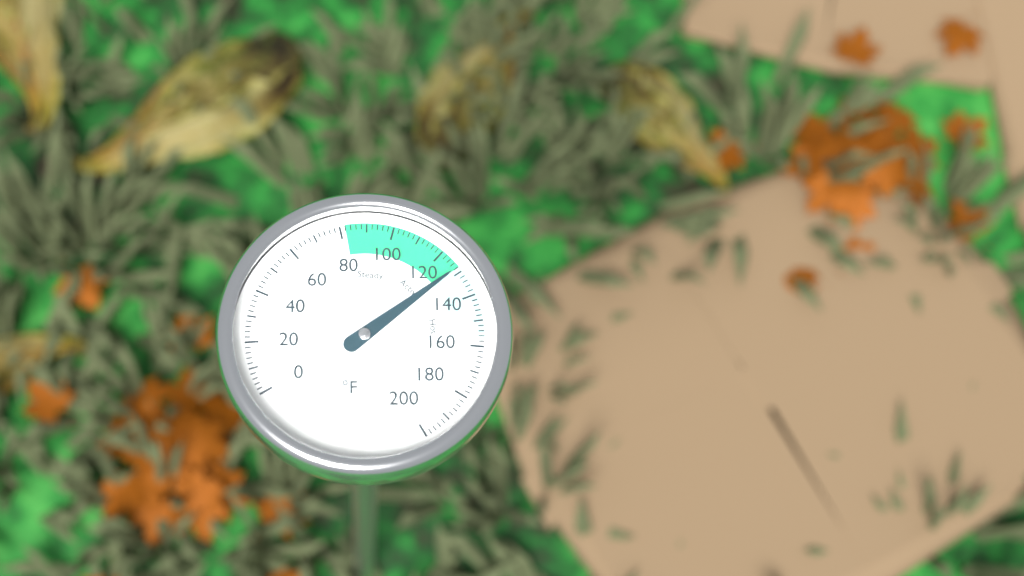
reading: 128 °F
